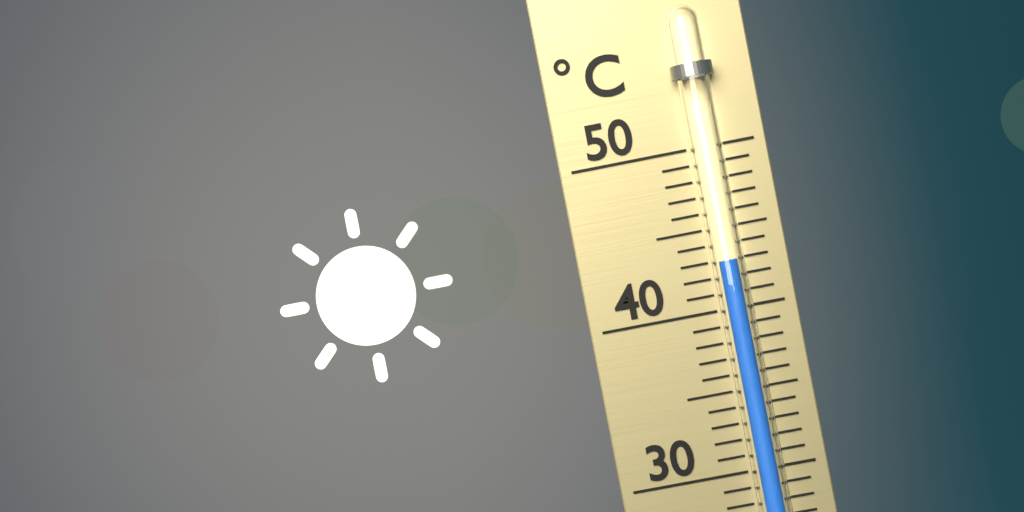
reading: 43 °C
